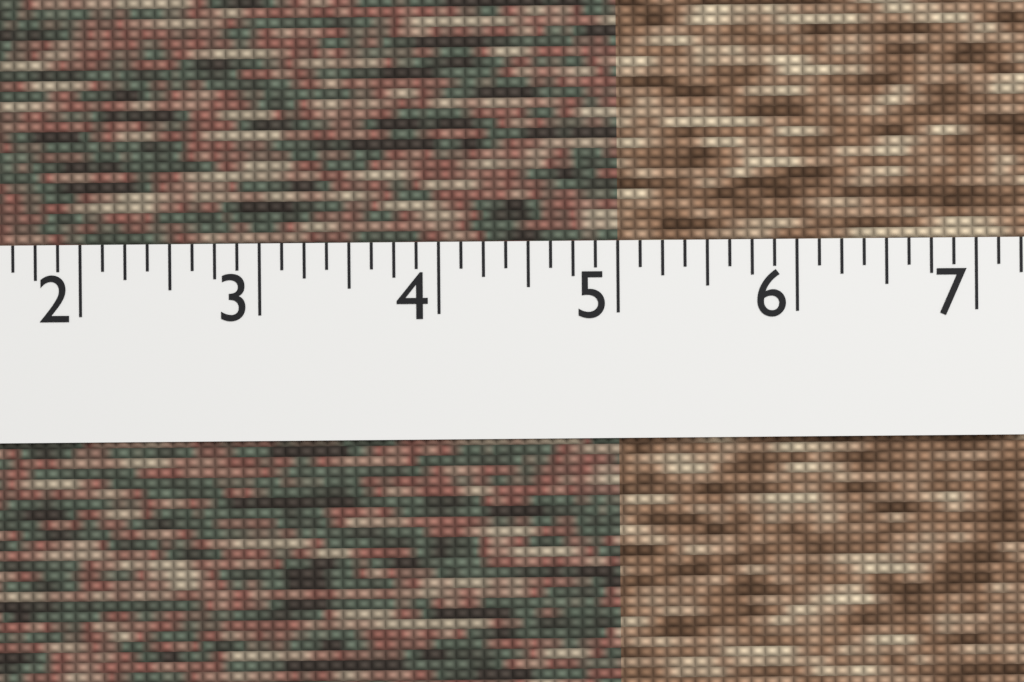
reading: 5.000 (no unit)
